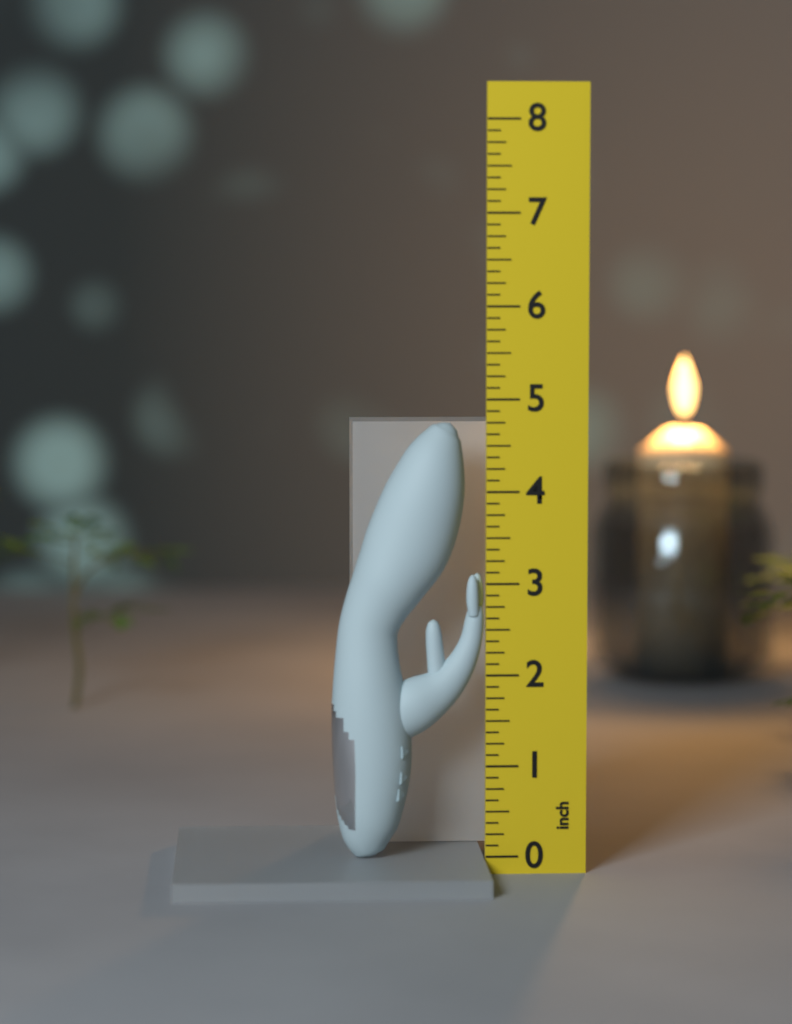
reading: 4.750 inch
